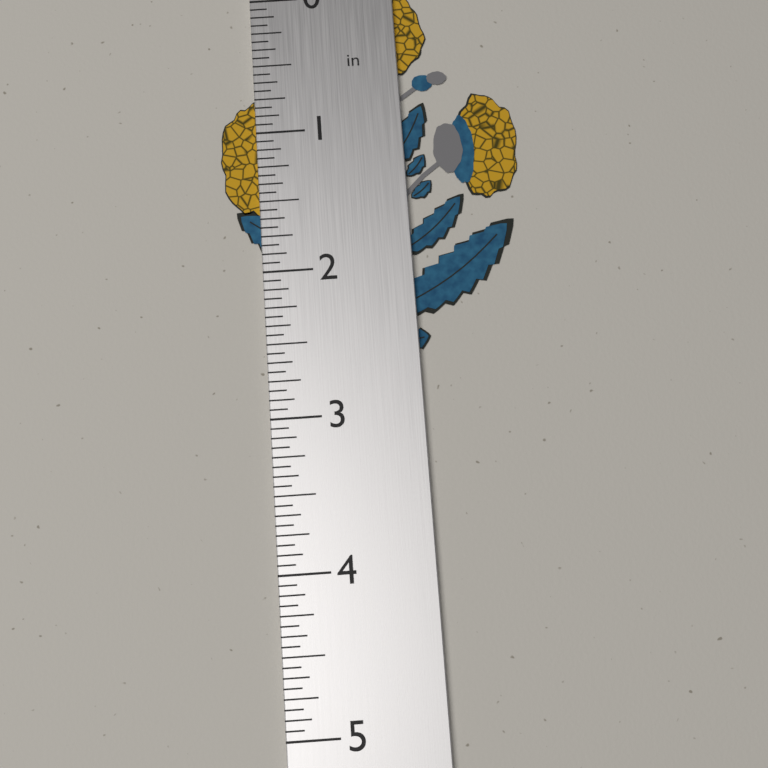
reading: 2.6250 in
